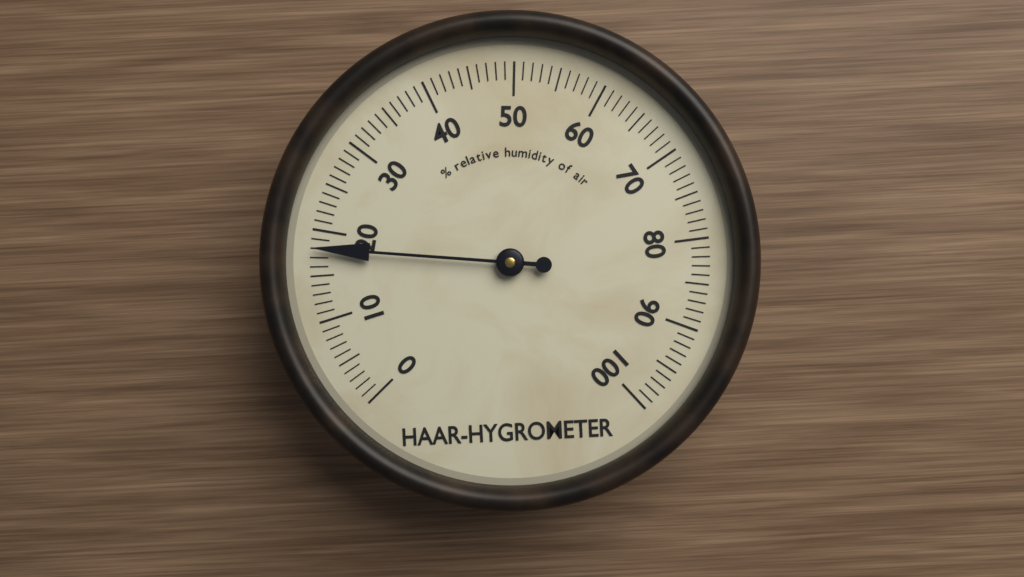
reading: 18 %
